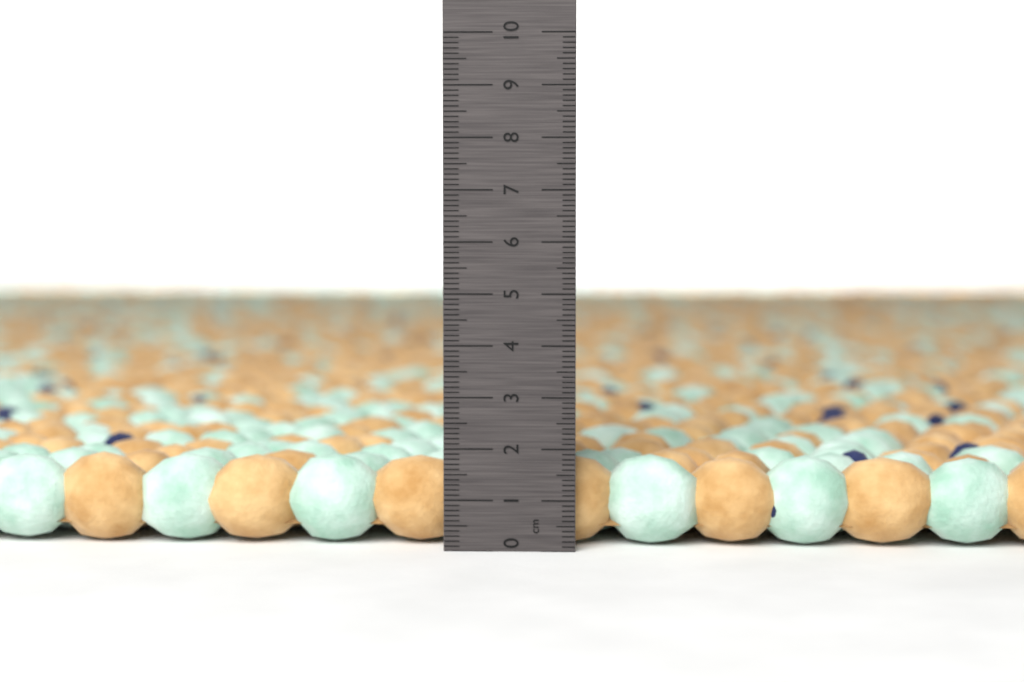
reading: 1.8 cm
